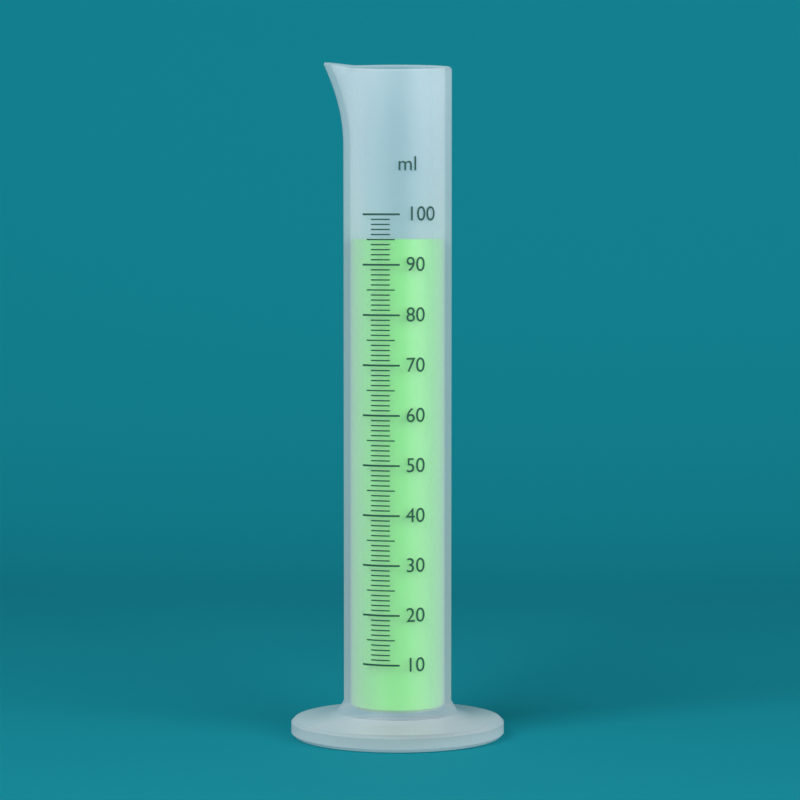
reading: 95 ml
